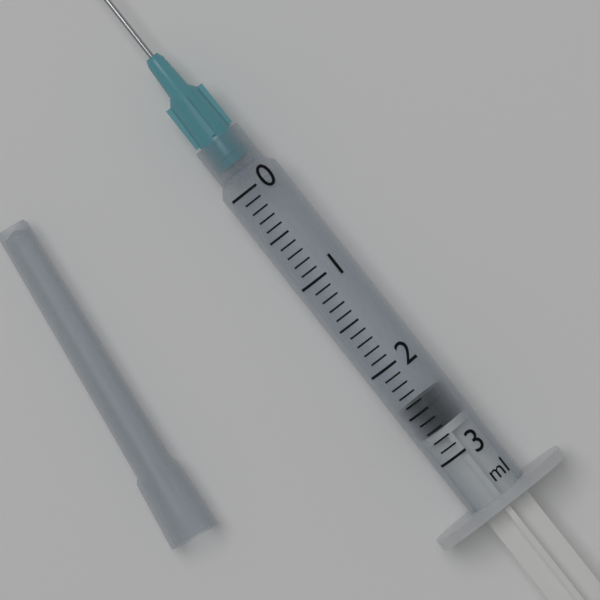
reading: 2.4 ml
